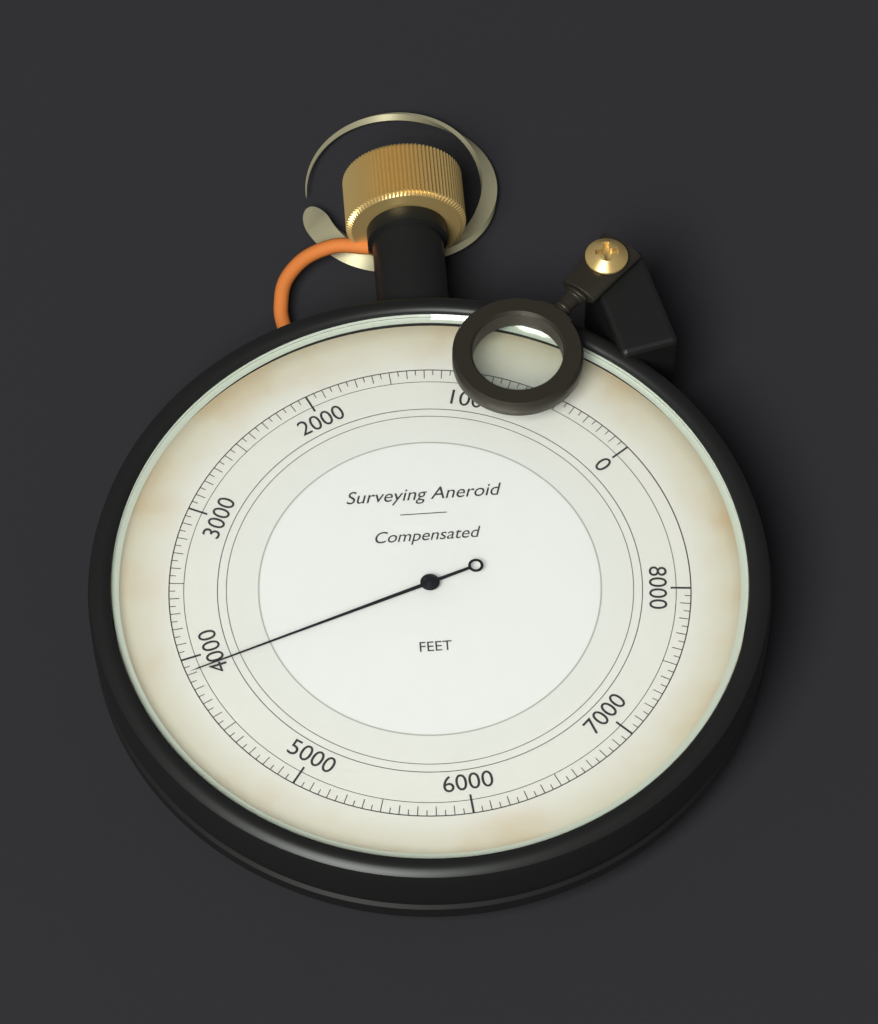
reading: 4100 ft
